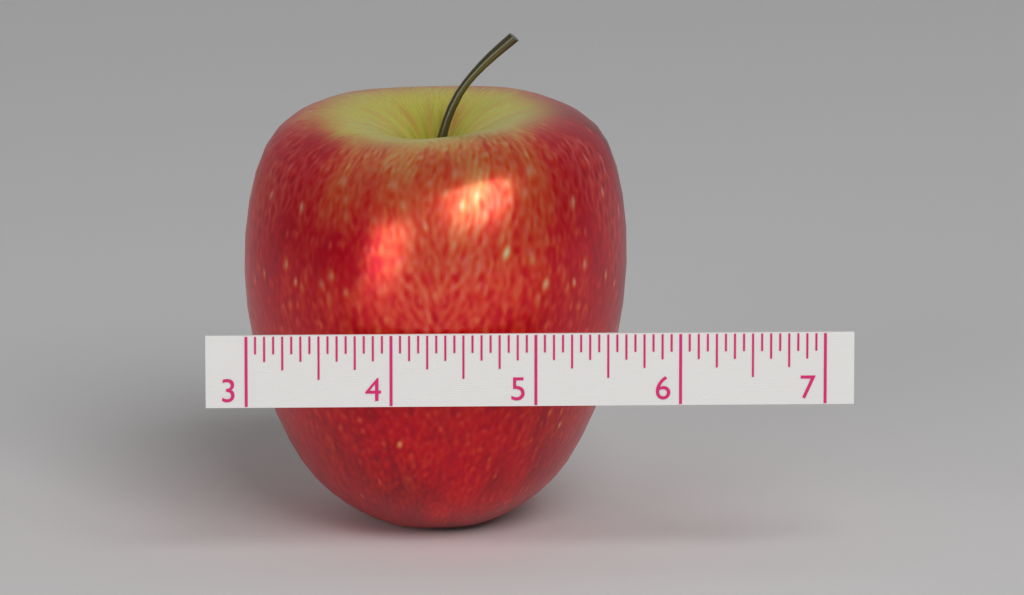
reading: 5.6875 (no unit)
